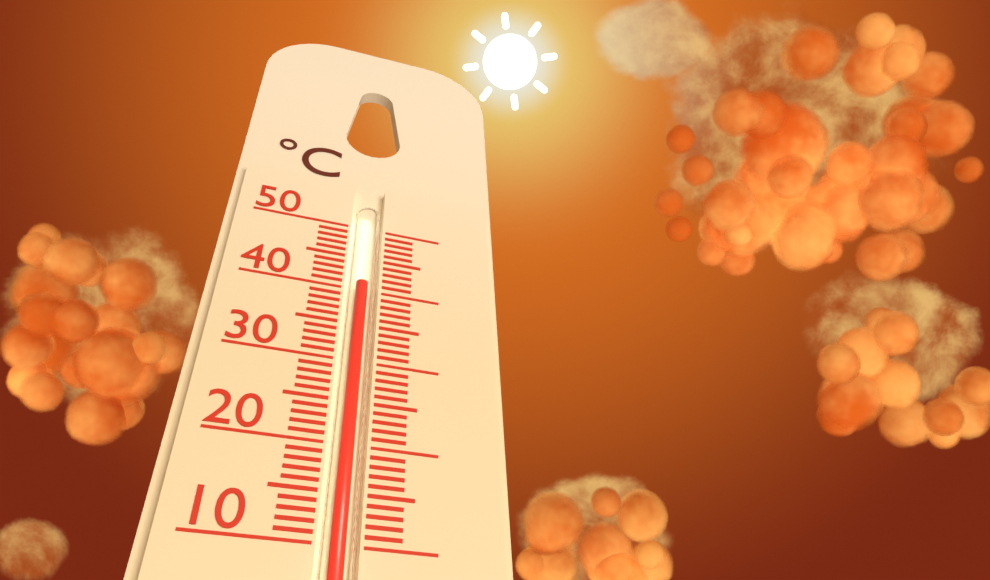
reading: 41 °C
